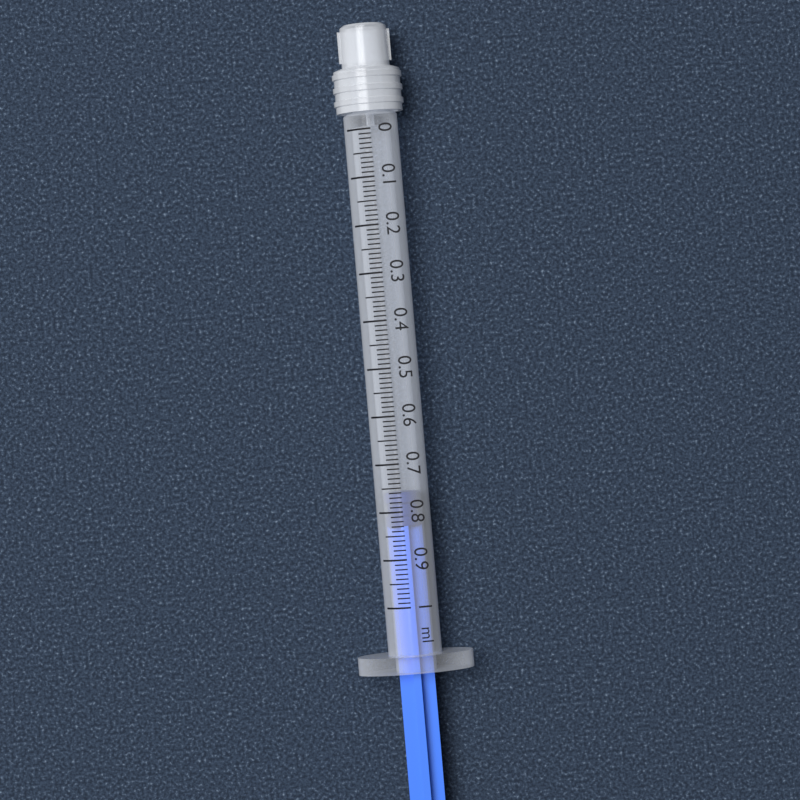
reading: 0.76 ml
